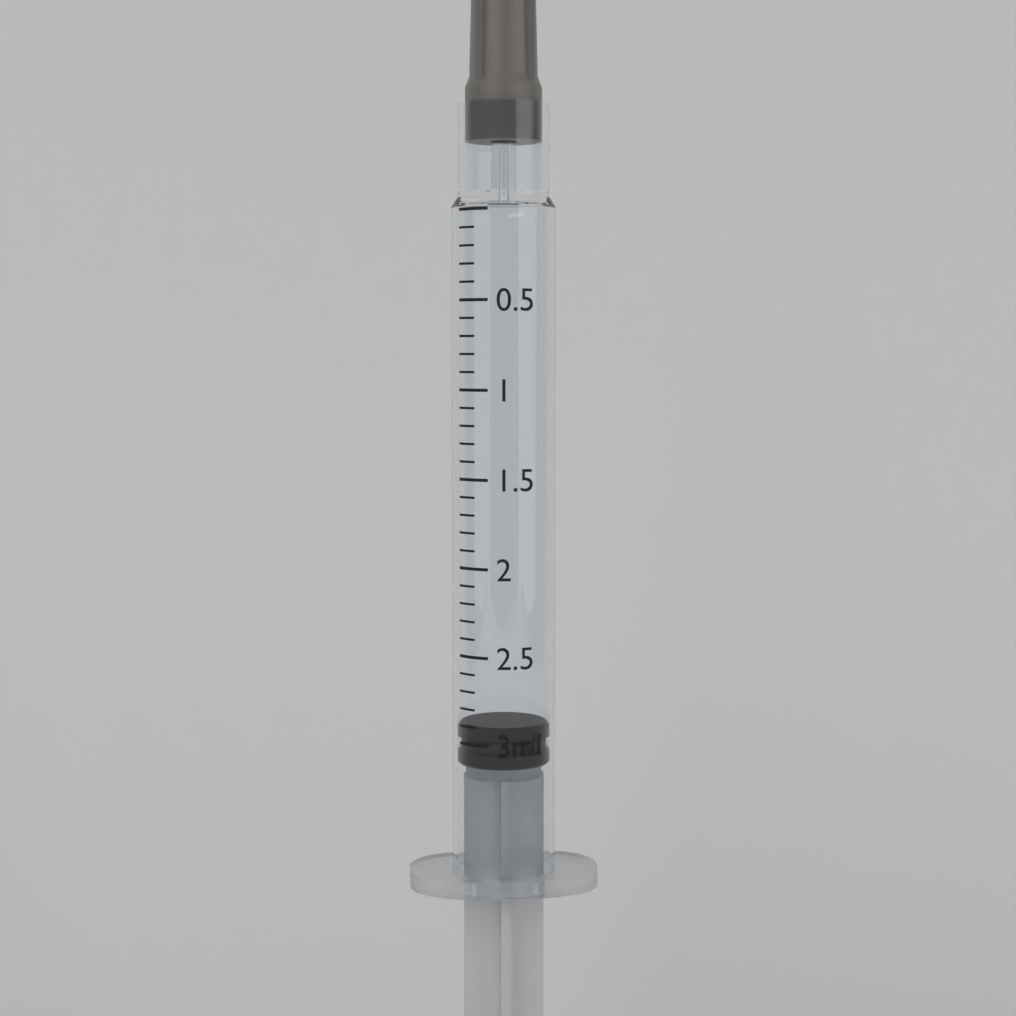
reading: 2.9 ml
